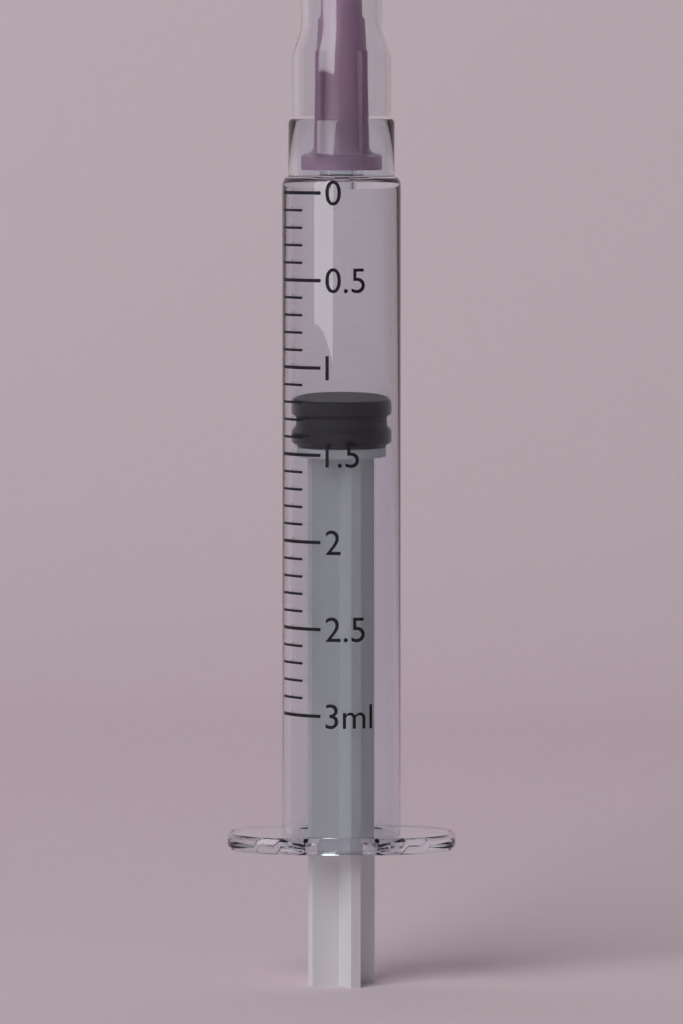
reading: 1.2 ml
